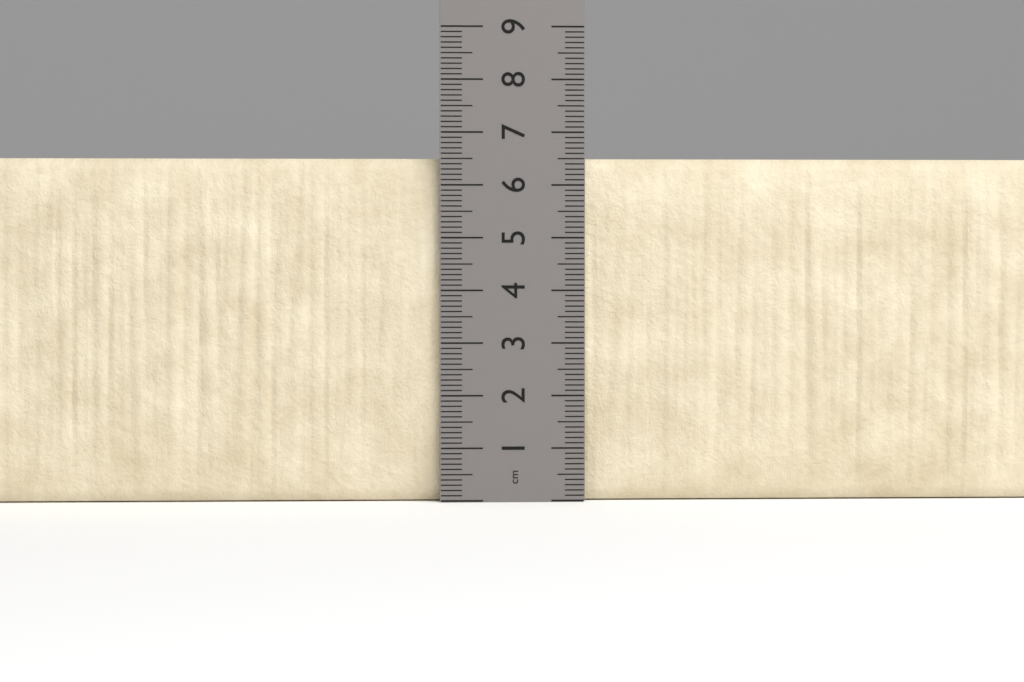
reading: 6.5 cm
